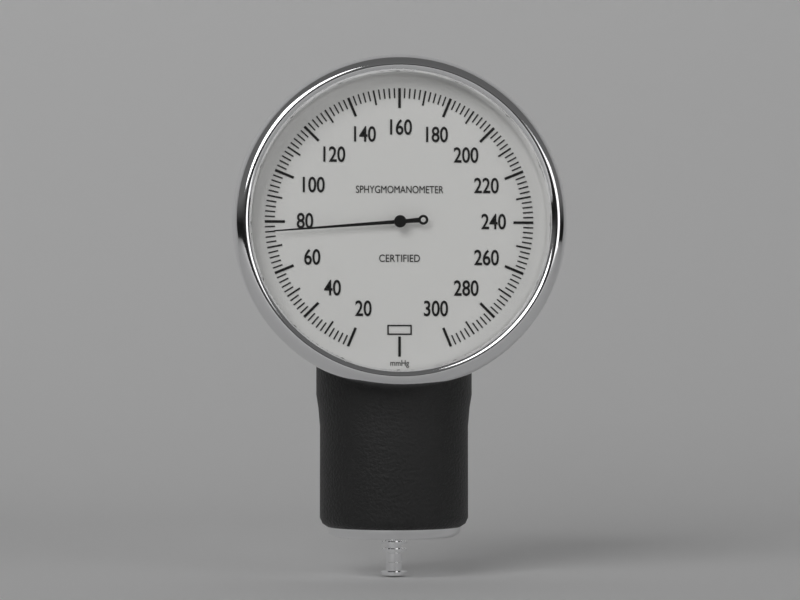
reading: 76 mmHg
